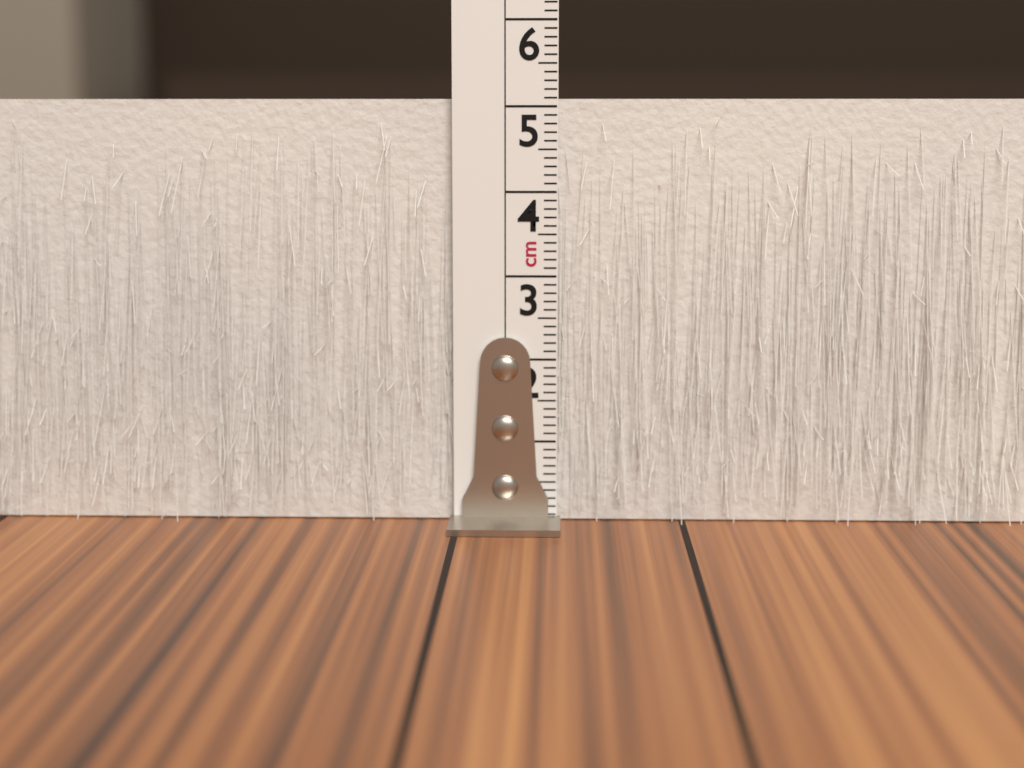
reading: 5.1 cm
